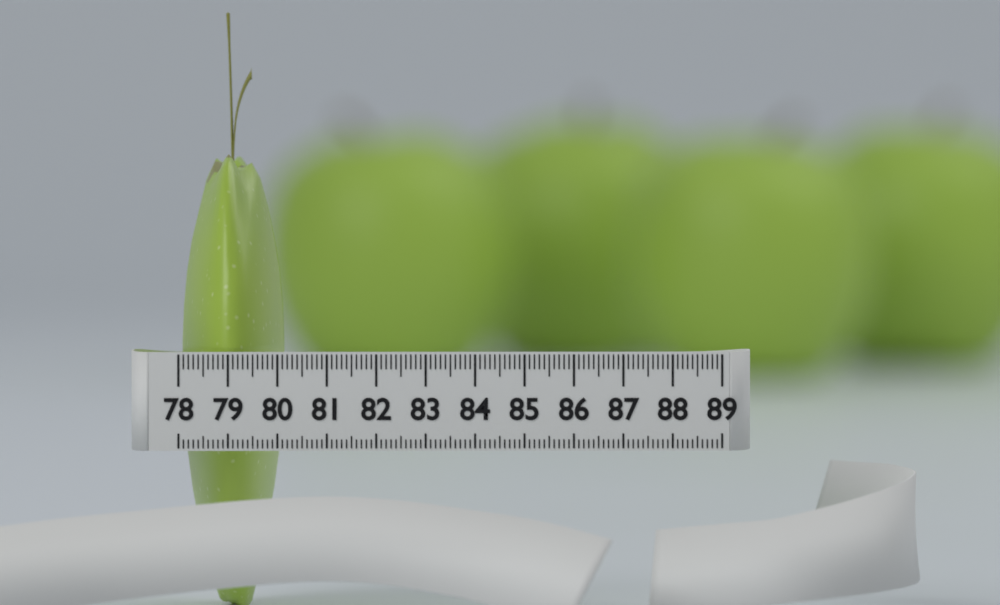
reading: 80.1 (no unit)
